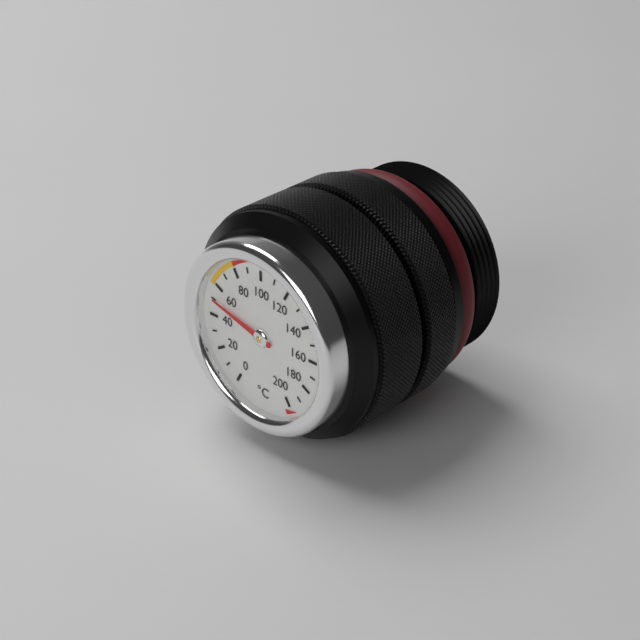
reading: 50 °C
